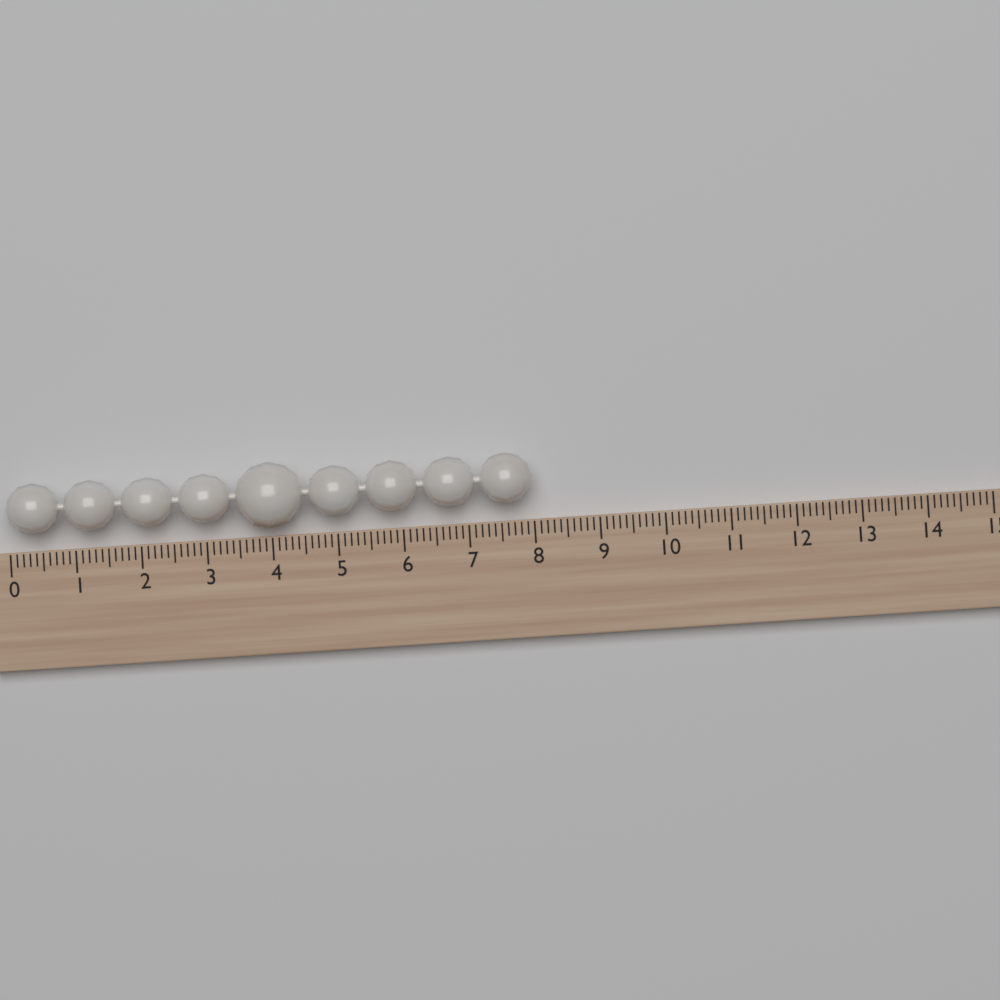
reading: 8.0 (no unit)
